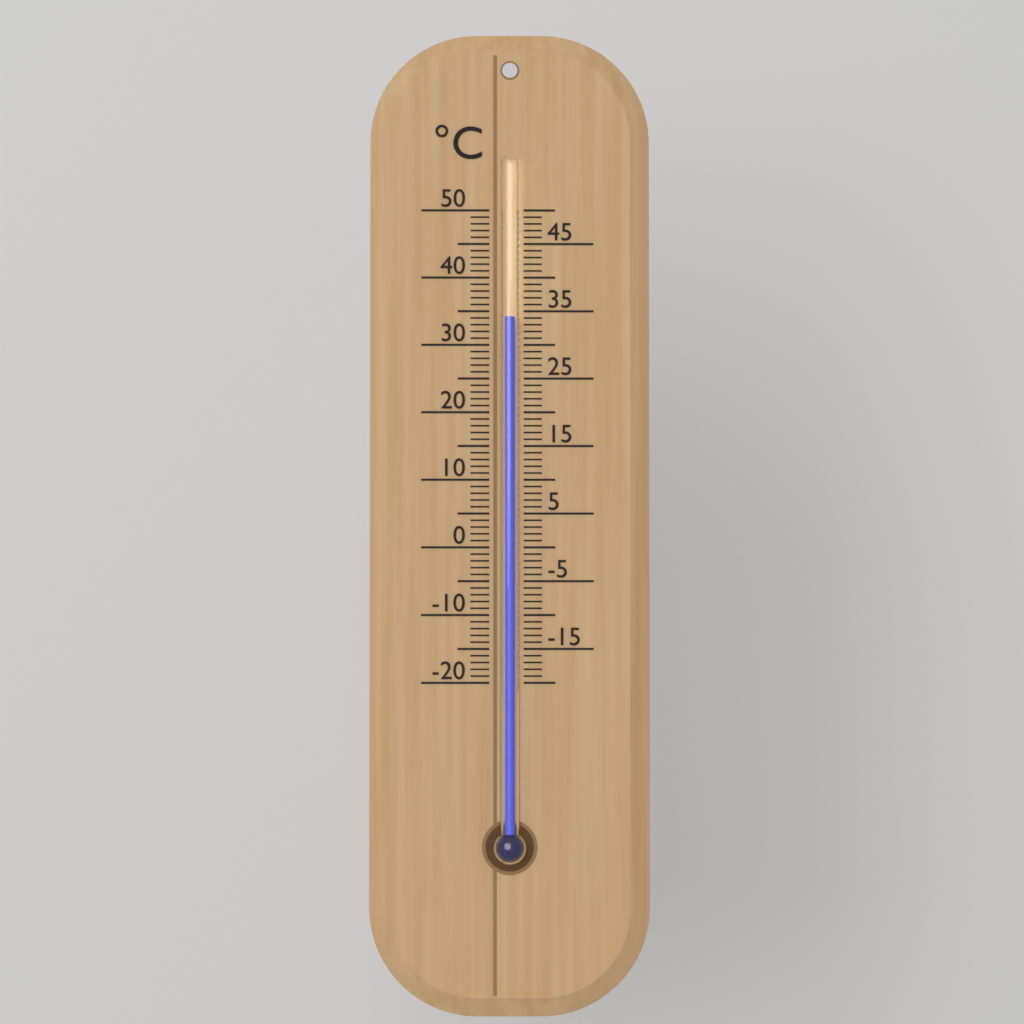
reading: 34 °C
